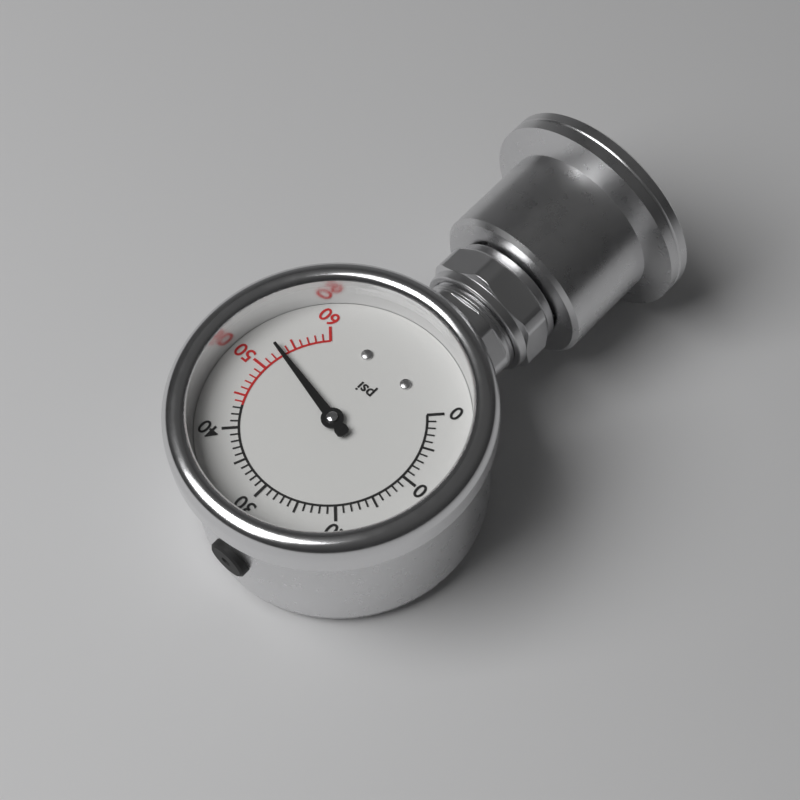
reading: 53 psi
